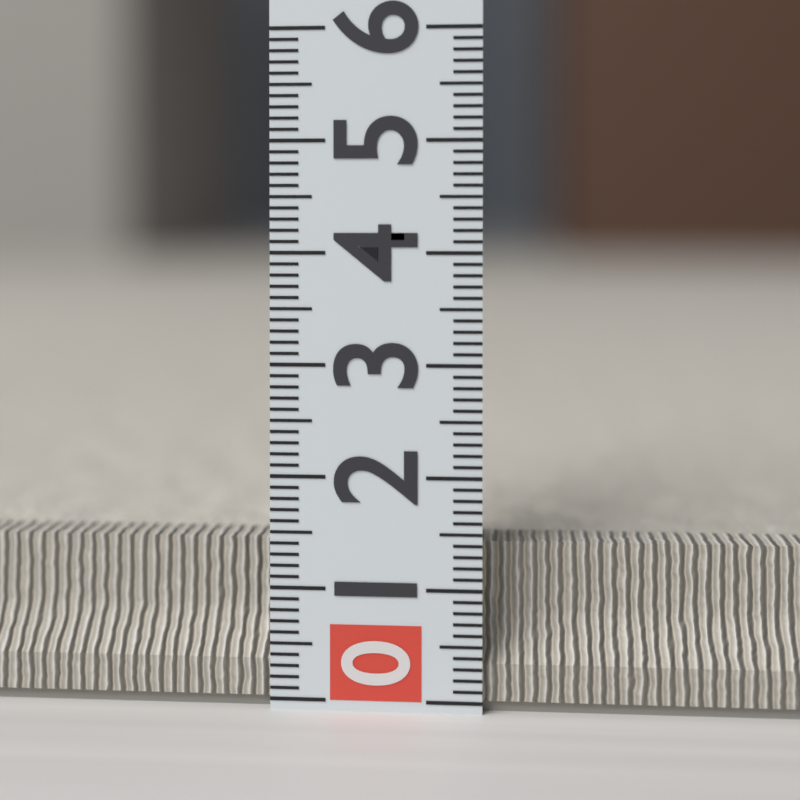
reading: 1.3 (no unit)
